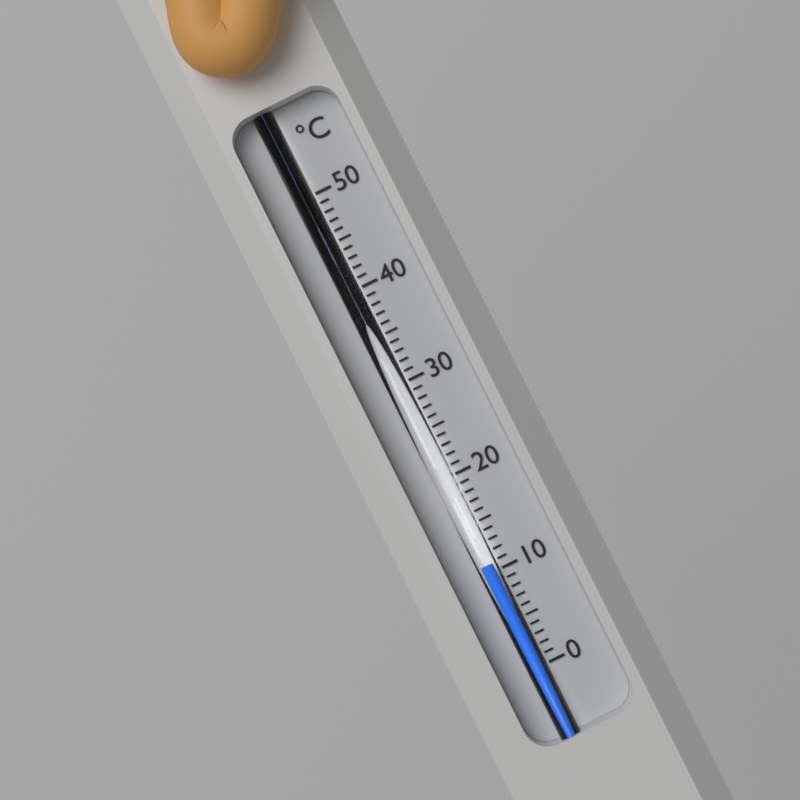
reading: 11 °C
